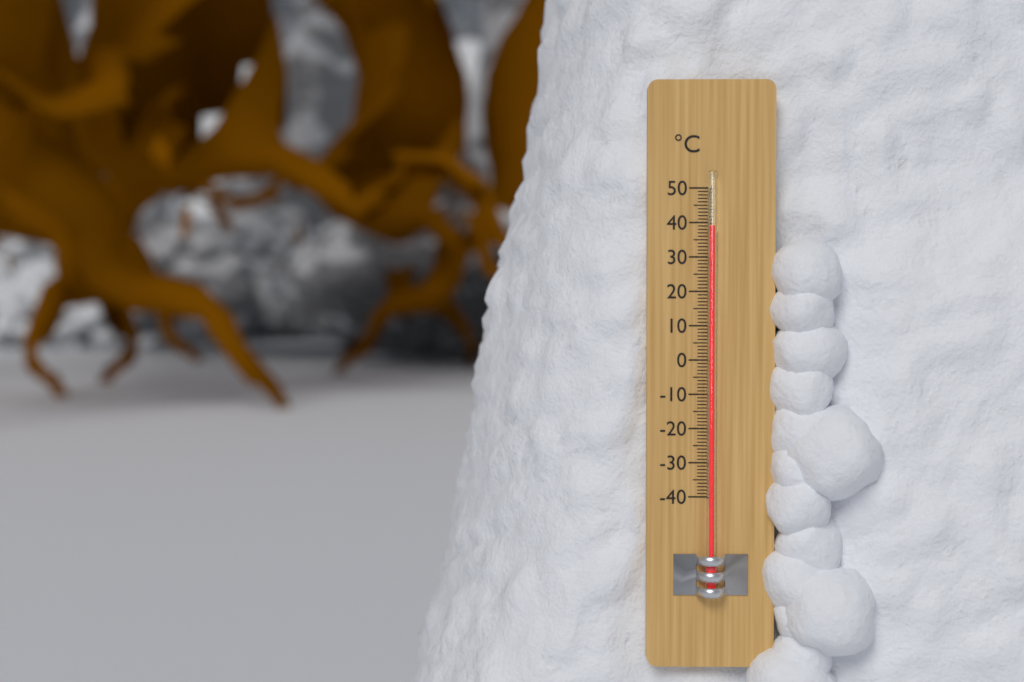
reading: 39 °C
